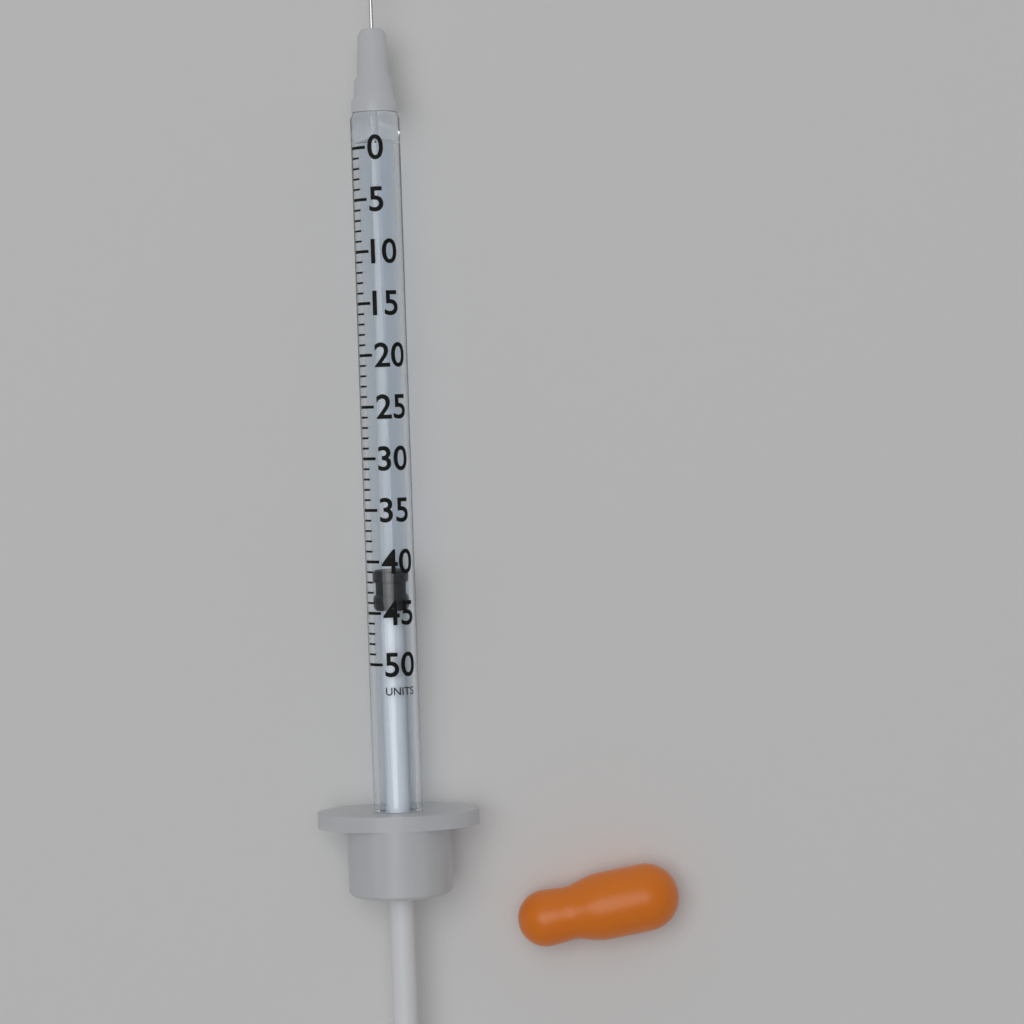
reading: 41 units
